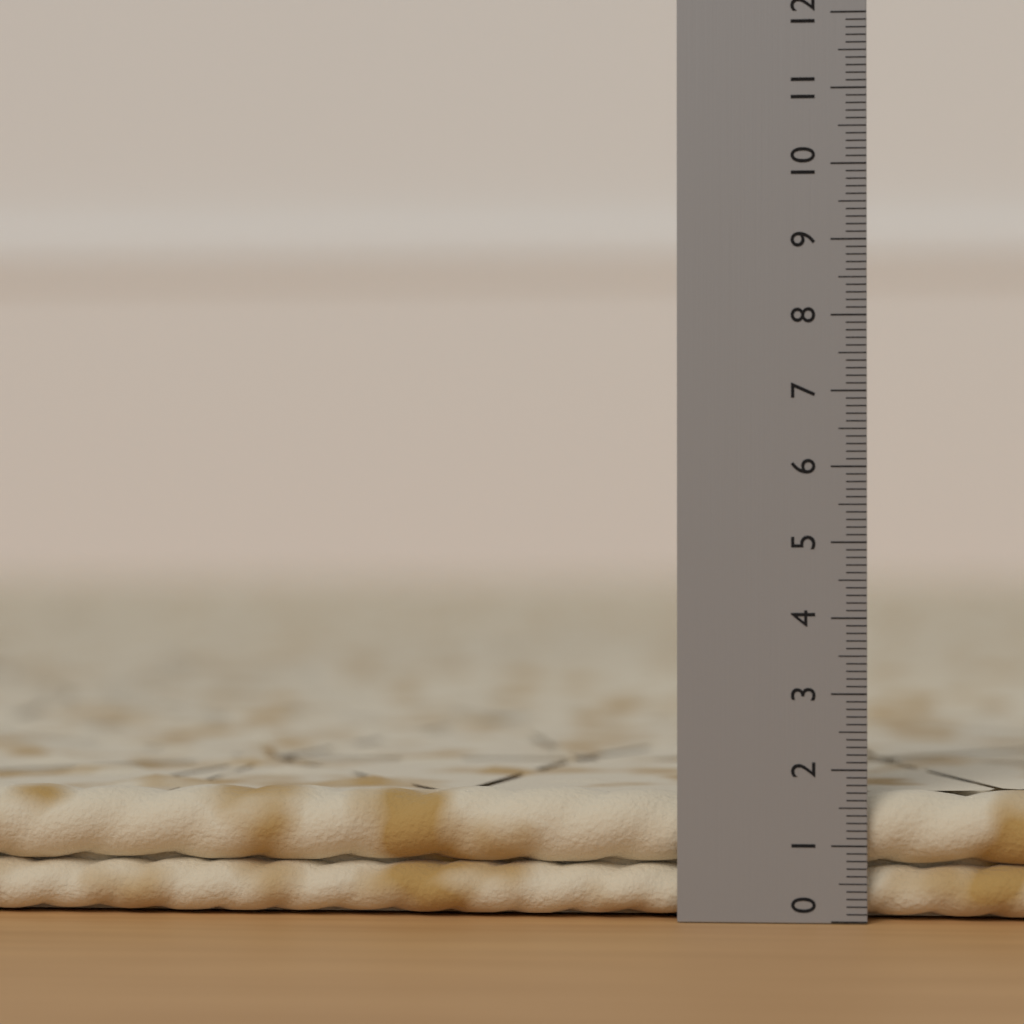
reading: 1.7 (no unit)
